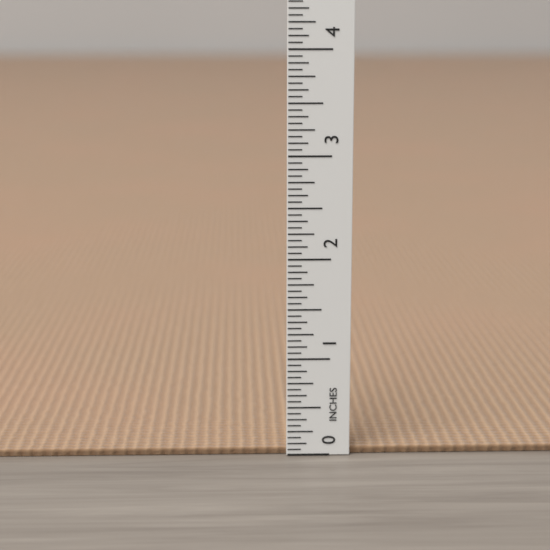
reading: 0.0625 in
